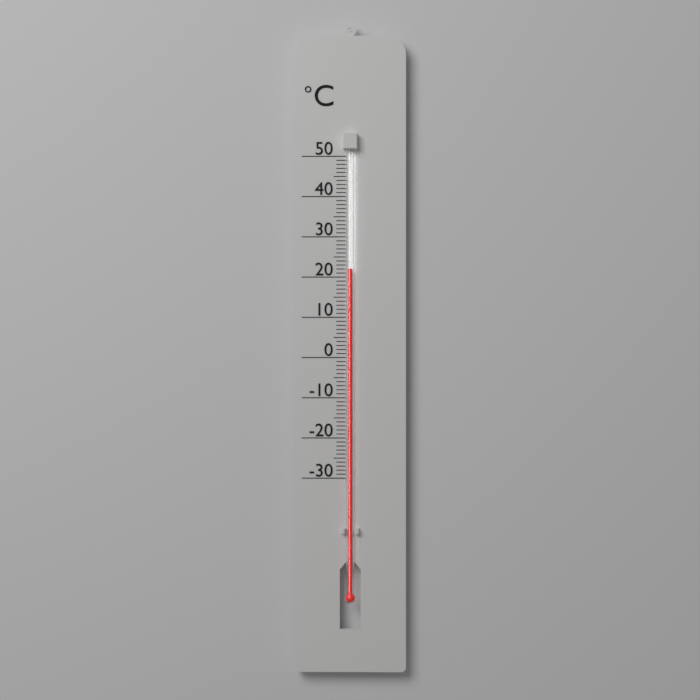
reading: 22 °C
